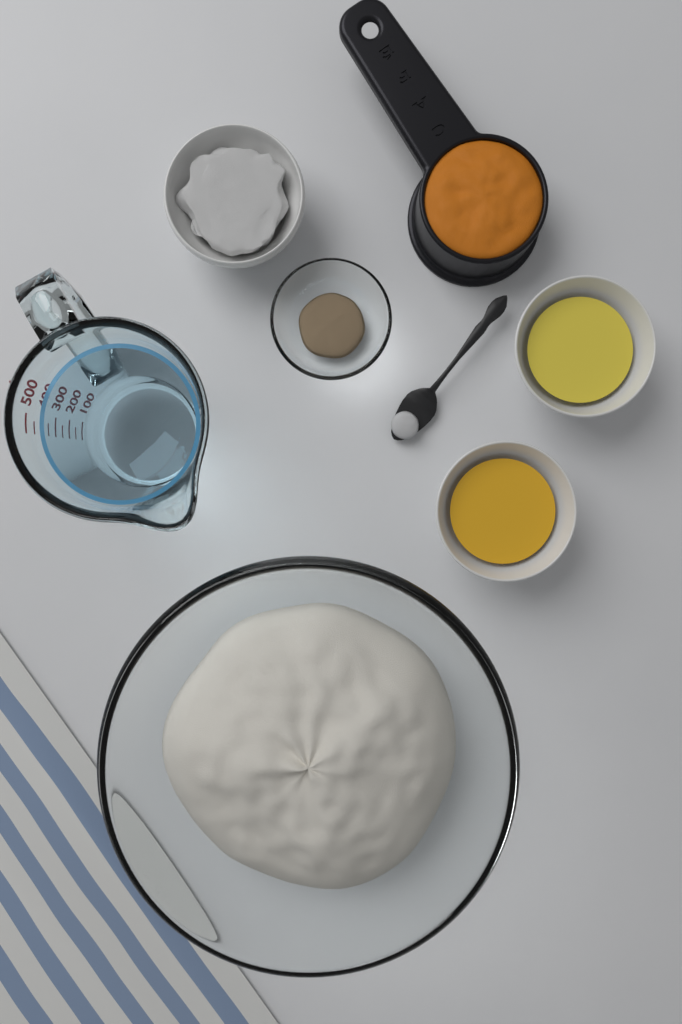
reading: 450 ml
